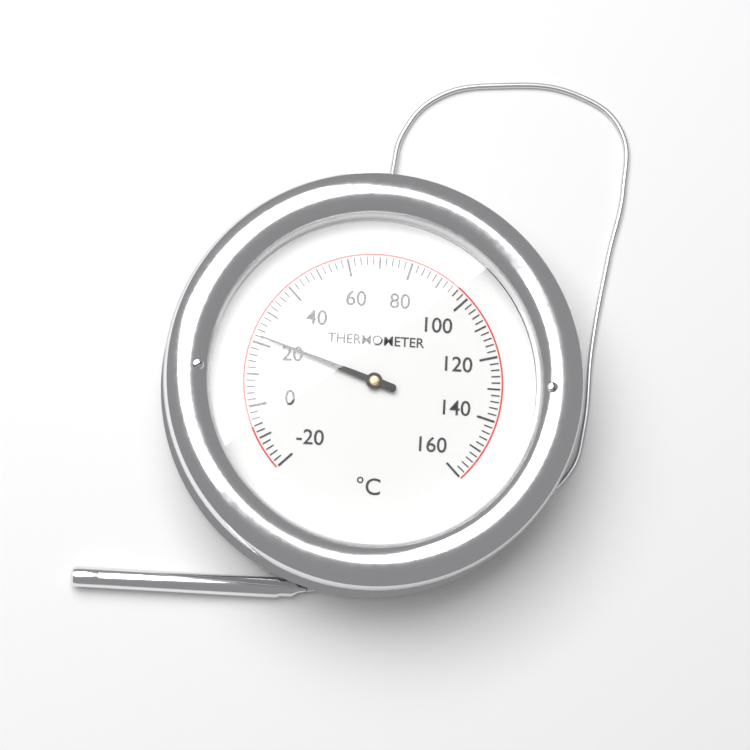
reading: 22 °C
